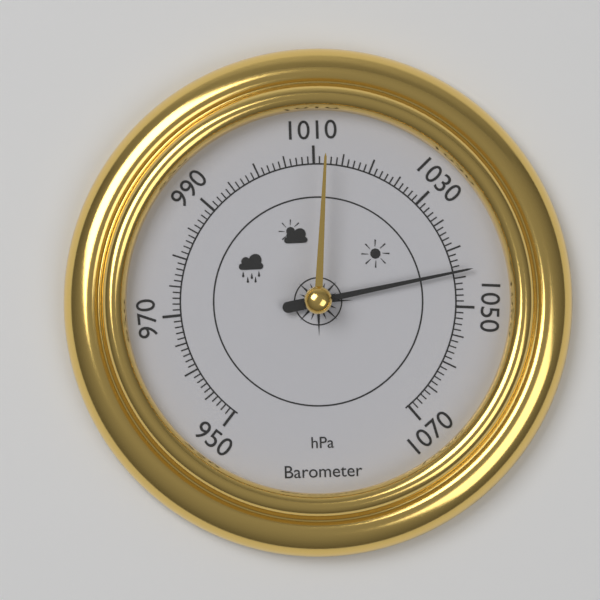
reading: 1044 hPa
